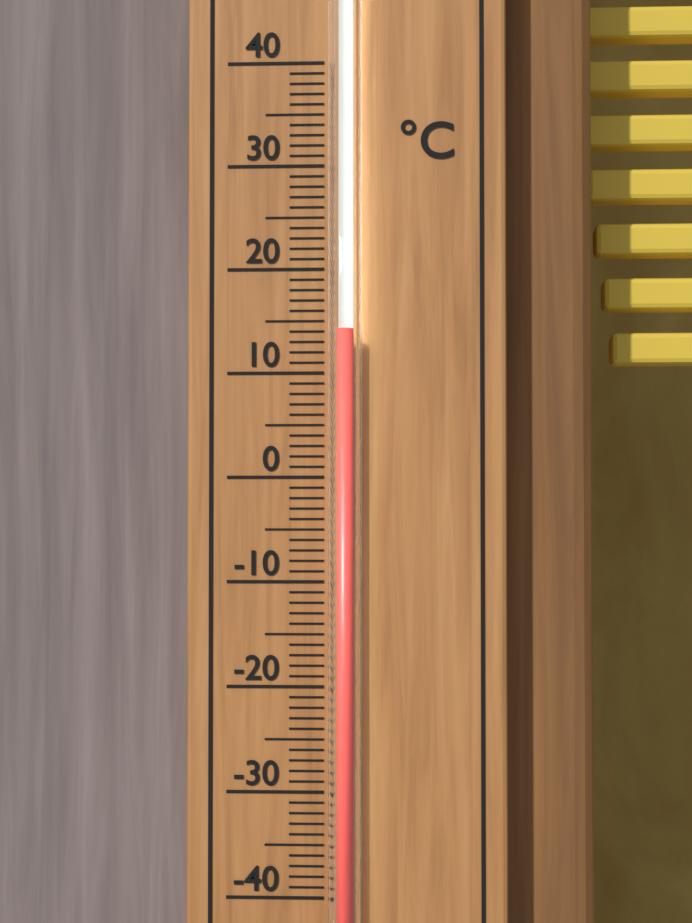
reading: 14 °C
